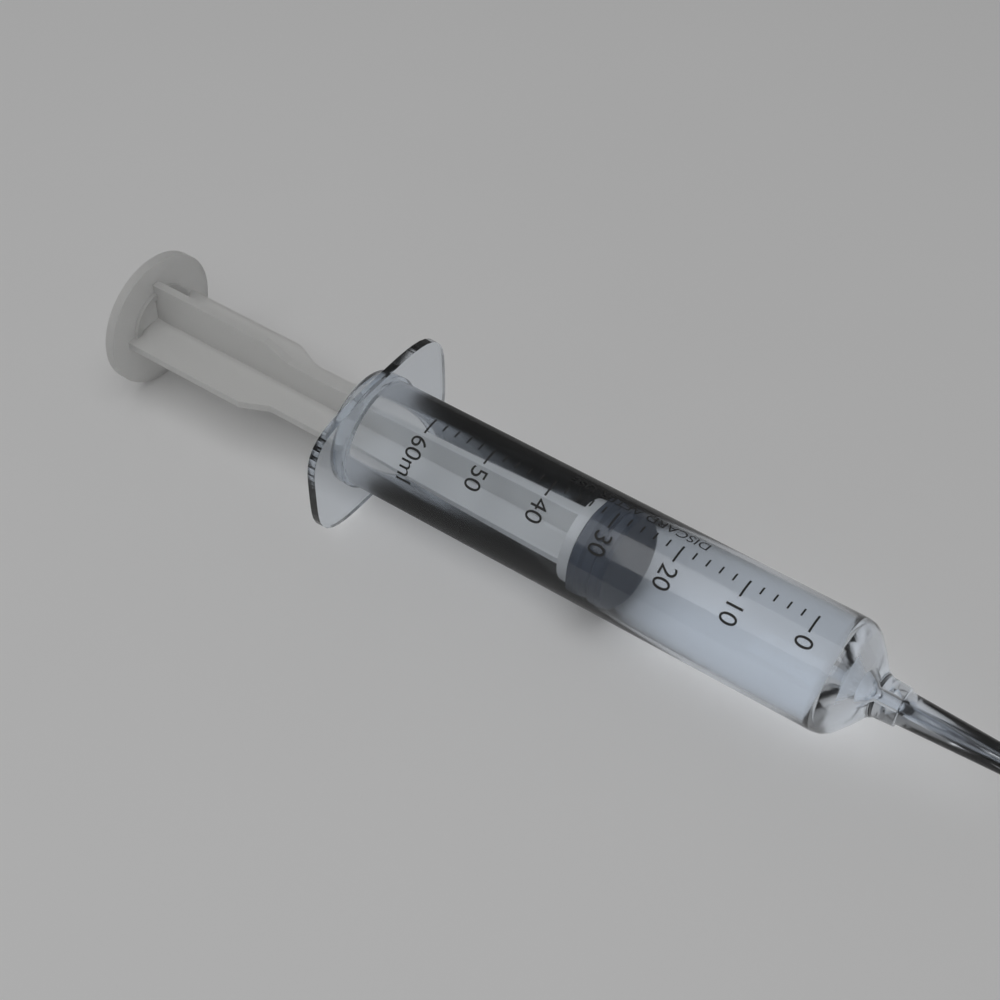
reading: 28 ml
